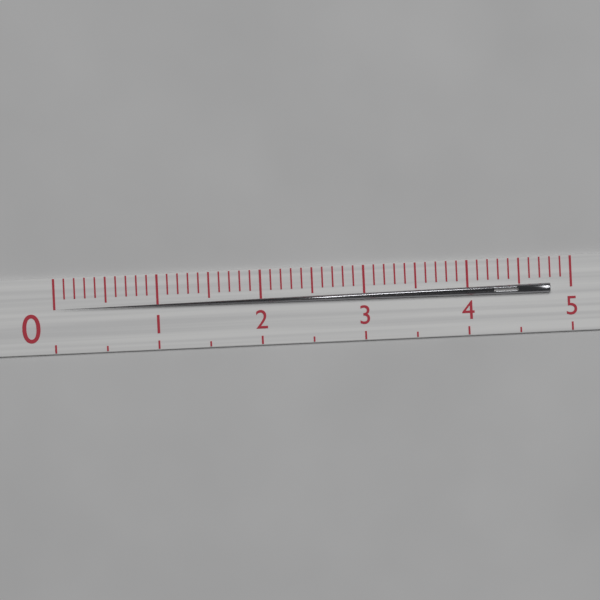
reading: 4.8 (no unit)
